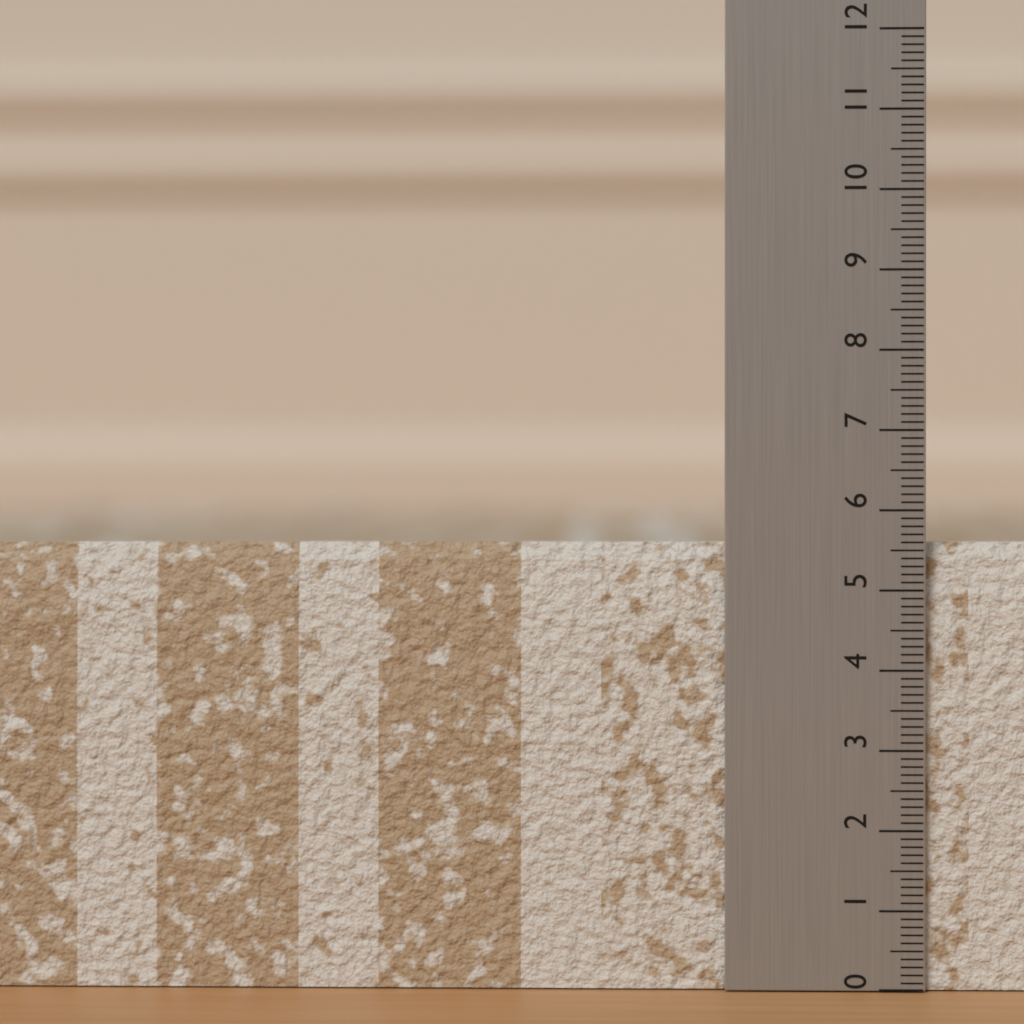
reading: 5.6 (no unit)
